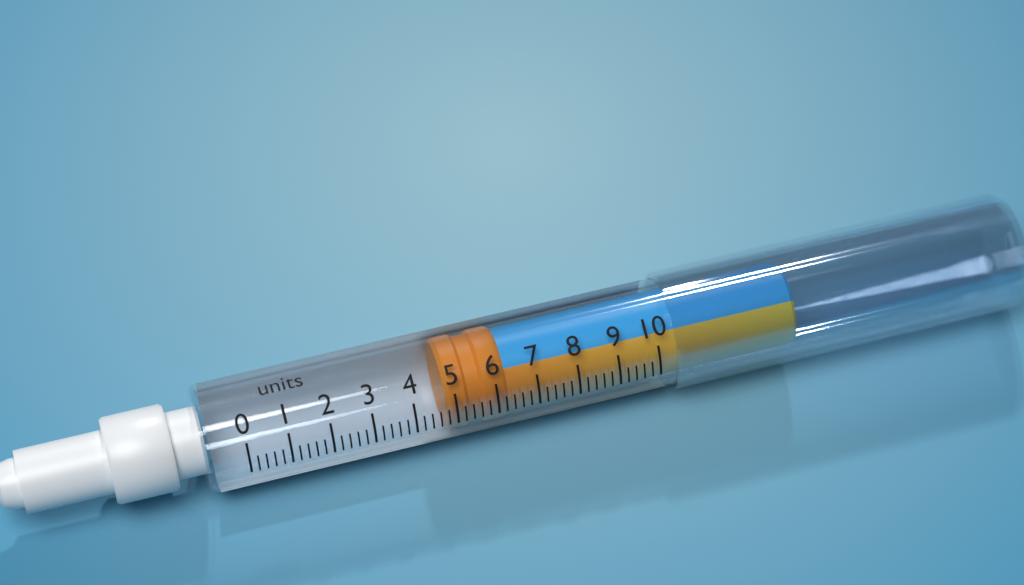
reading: 4.8 units
